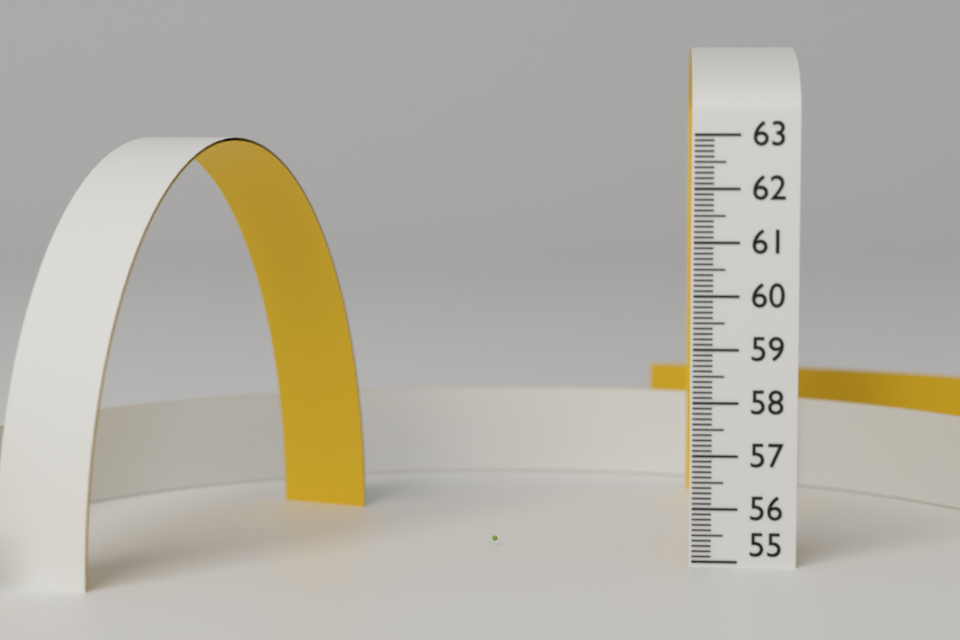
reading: 55.1 (no unit)
